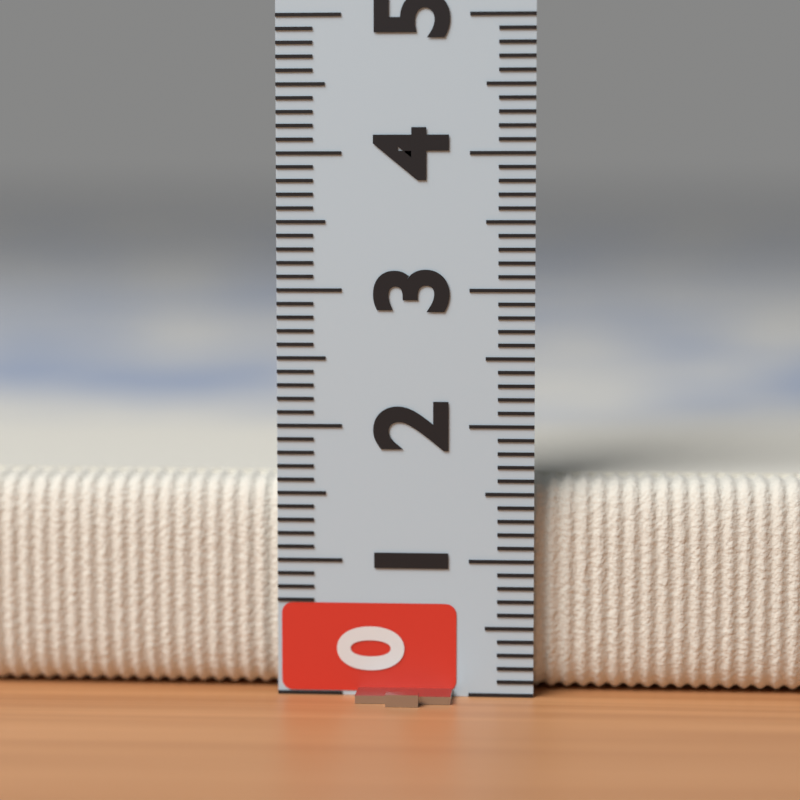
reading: 1.6 (no unit)
